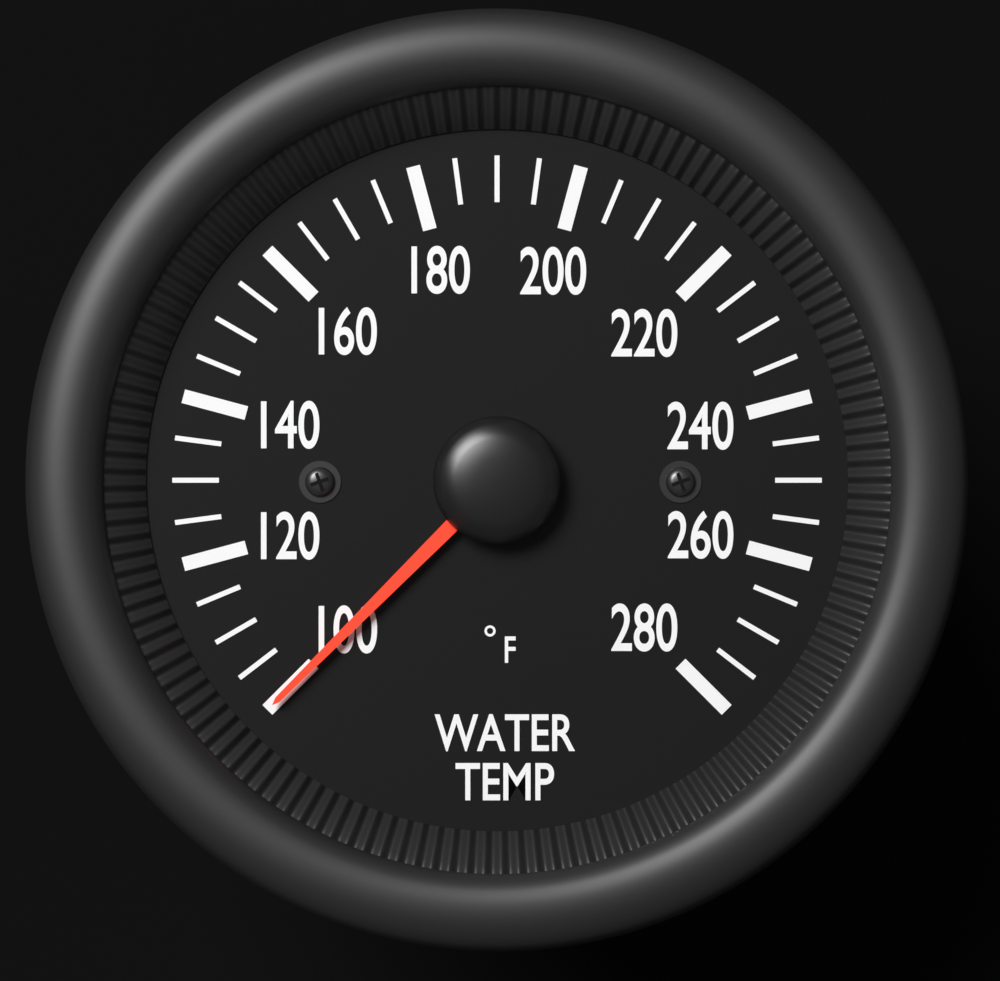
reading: 100 °F
